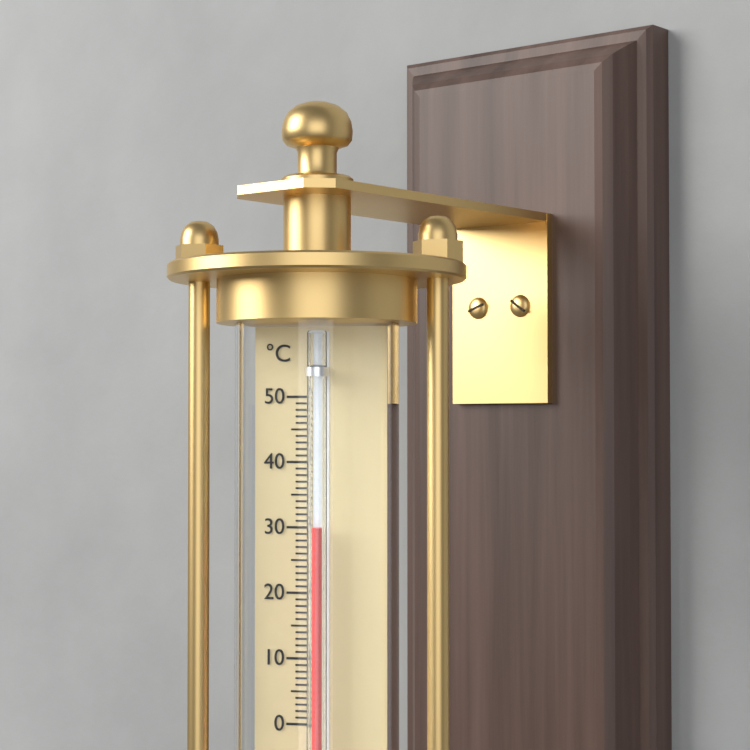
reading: 30 °C
